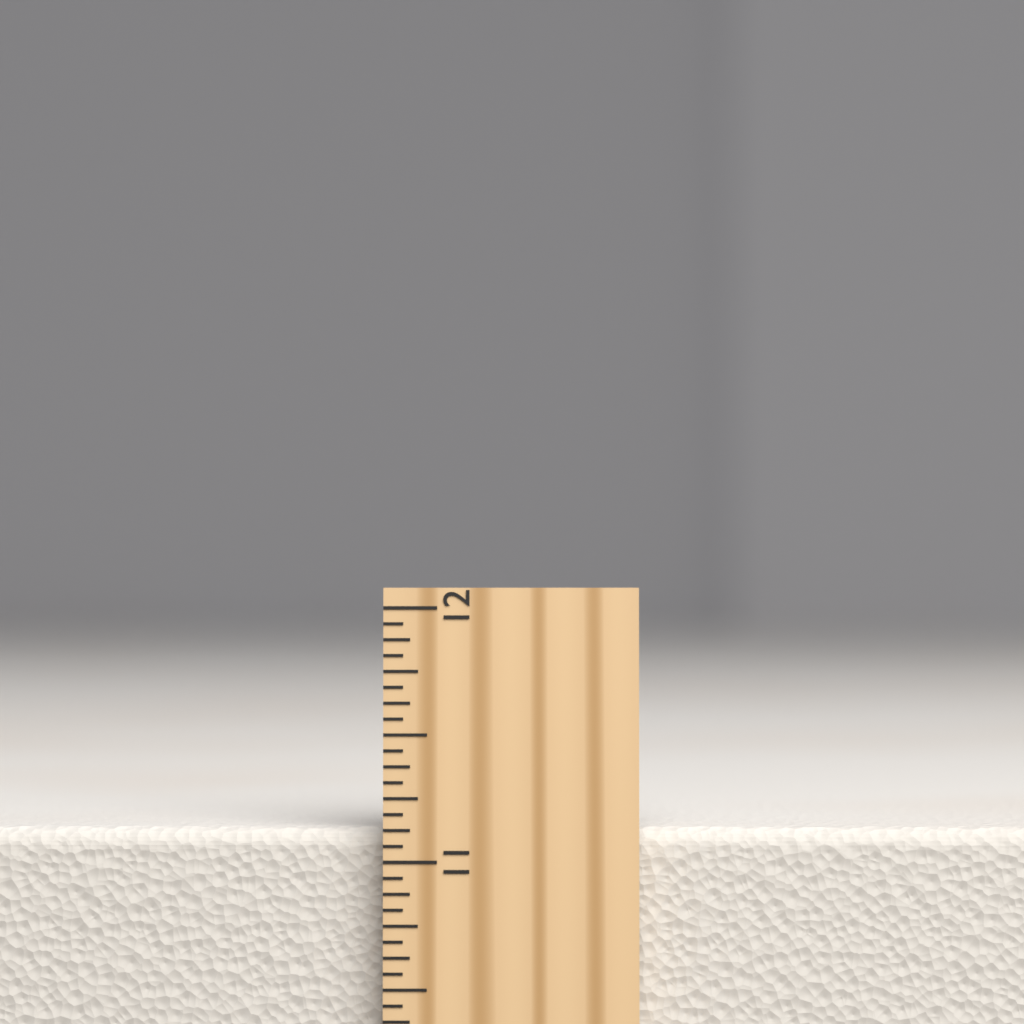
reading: 11.1250 inch
